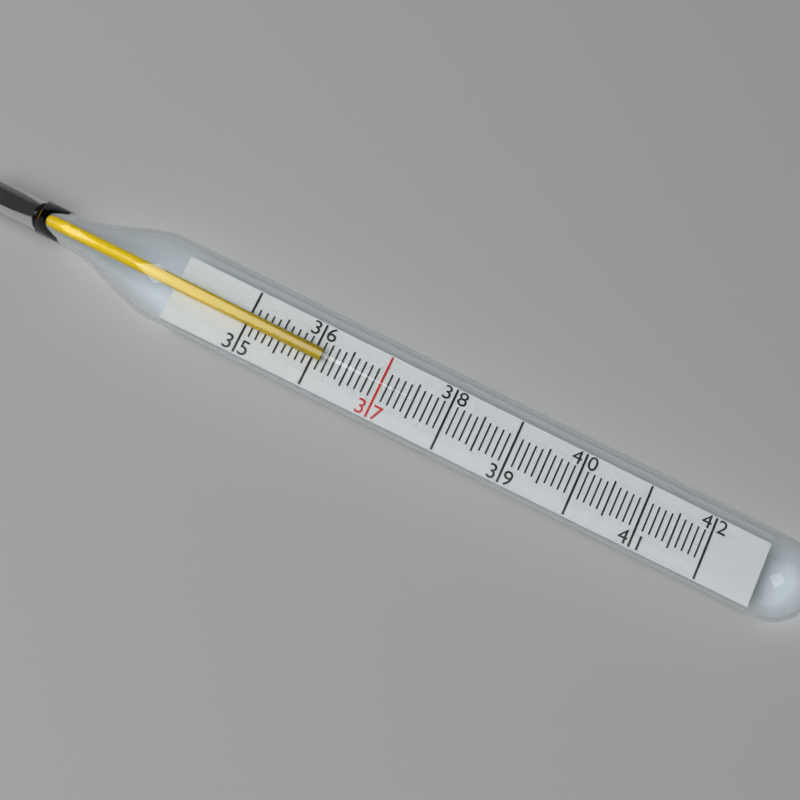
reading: 36.1 (no unit)
